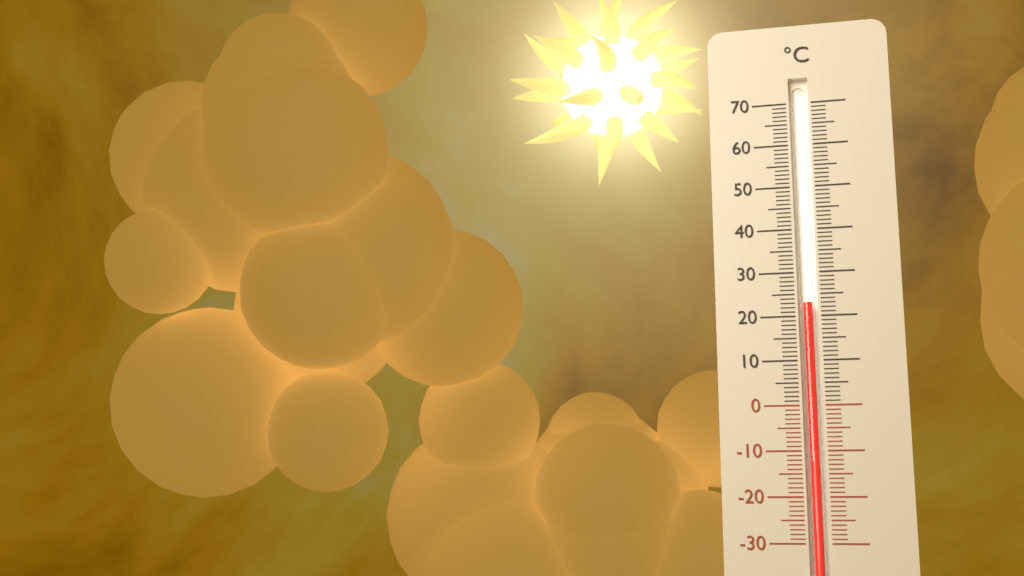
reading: 23 °C
